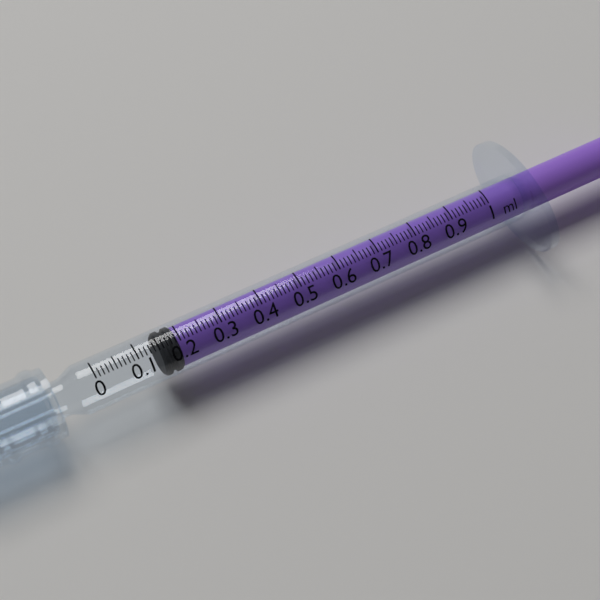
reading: 0.15 ml
